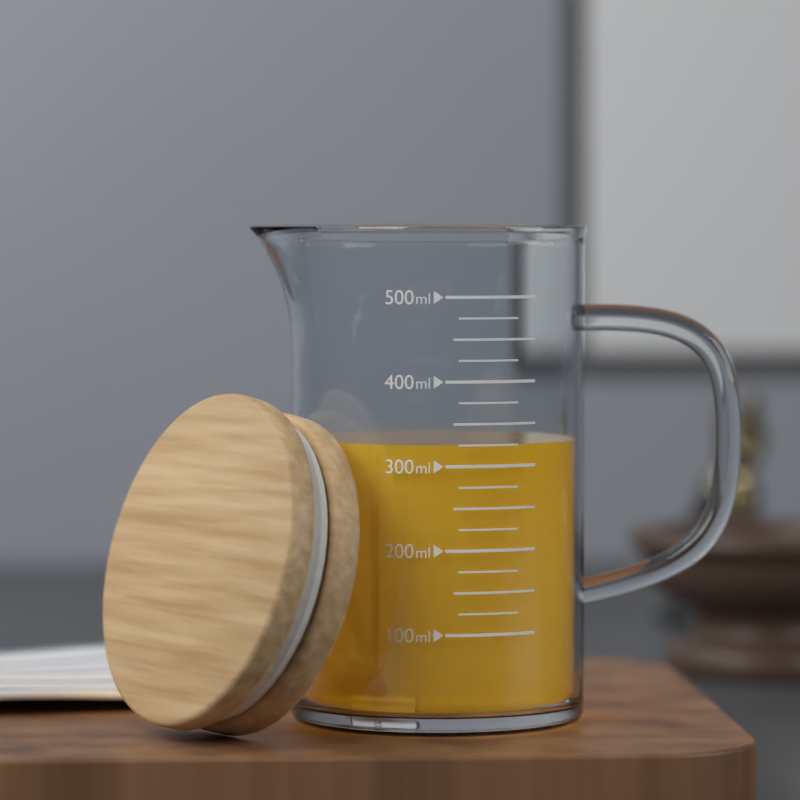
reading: 325 ml
